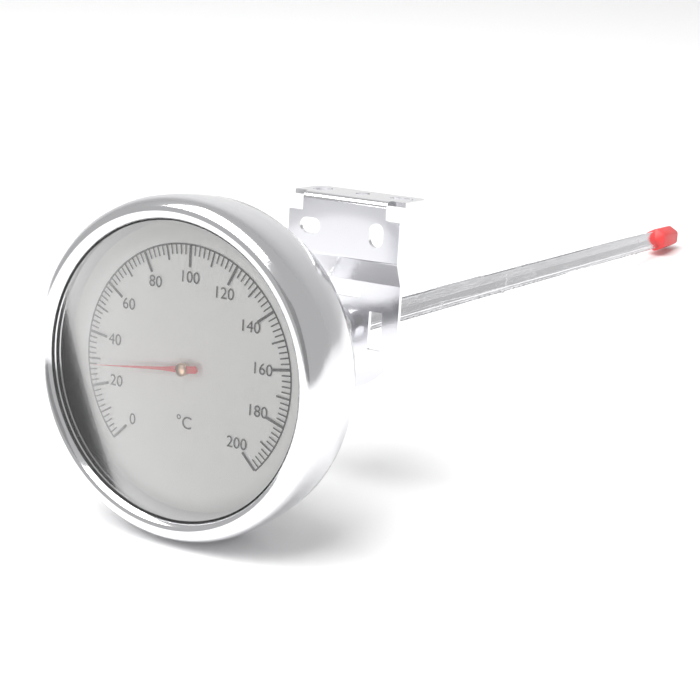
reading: 28 °C
